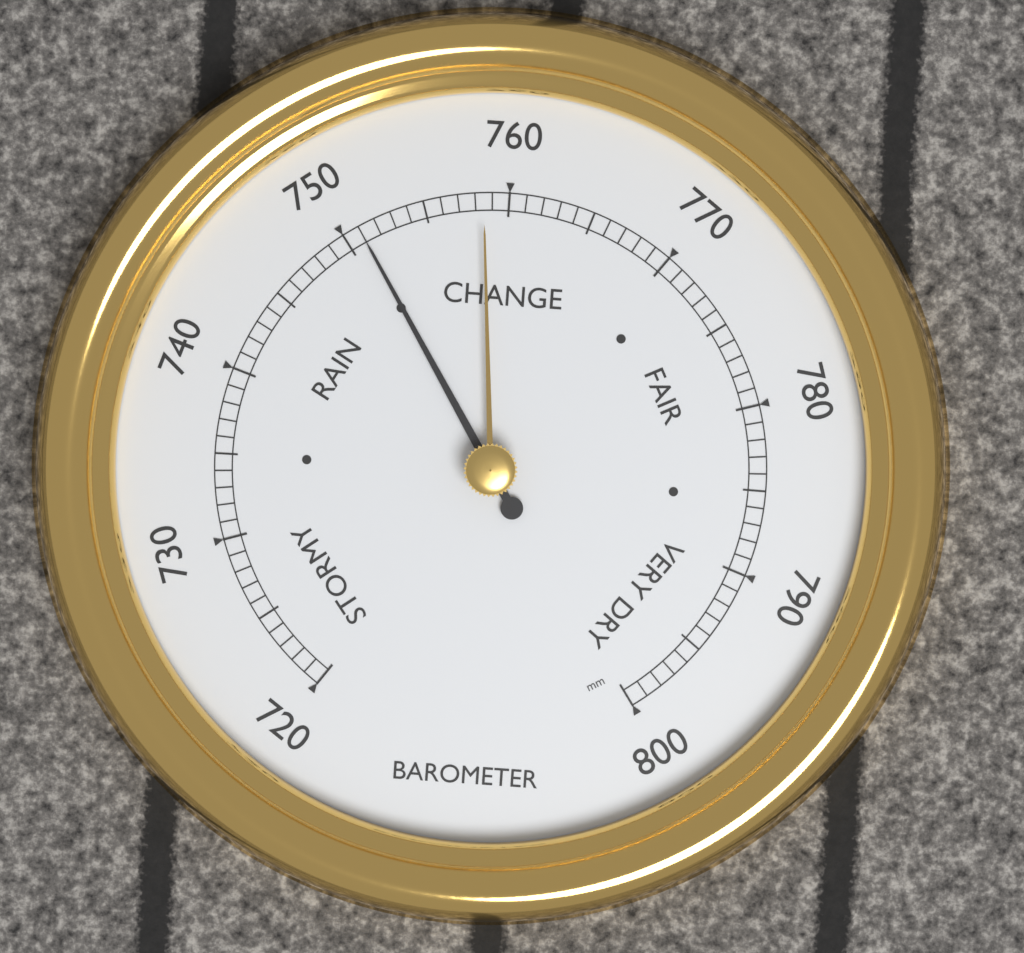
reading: 751 mm
